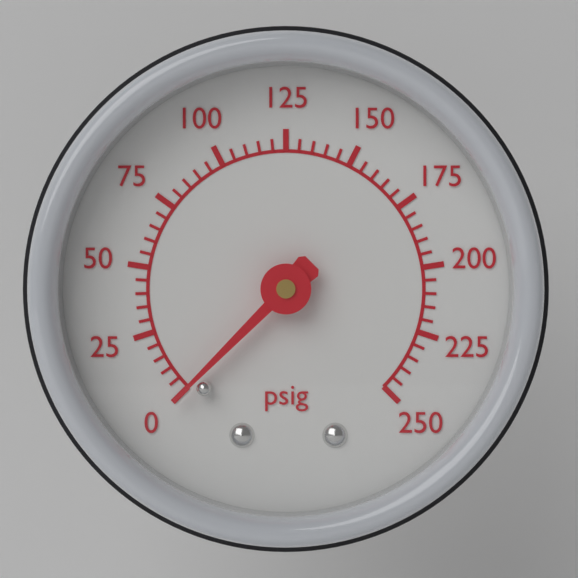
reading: 0 psig
